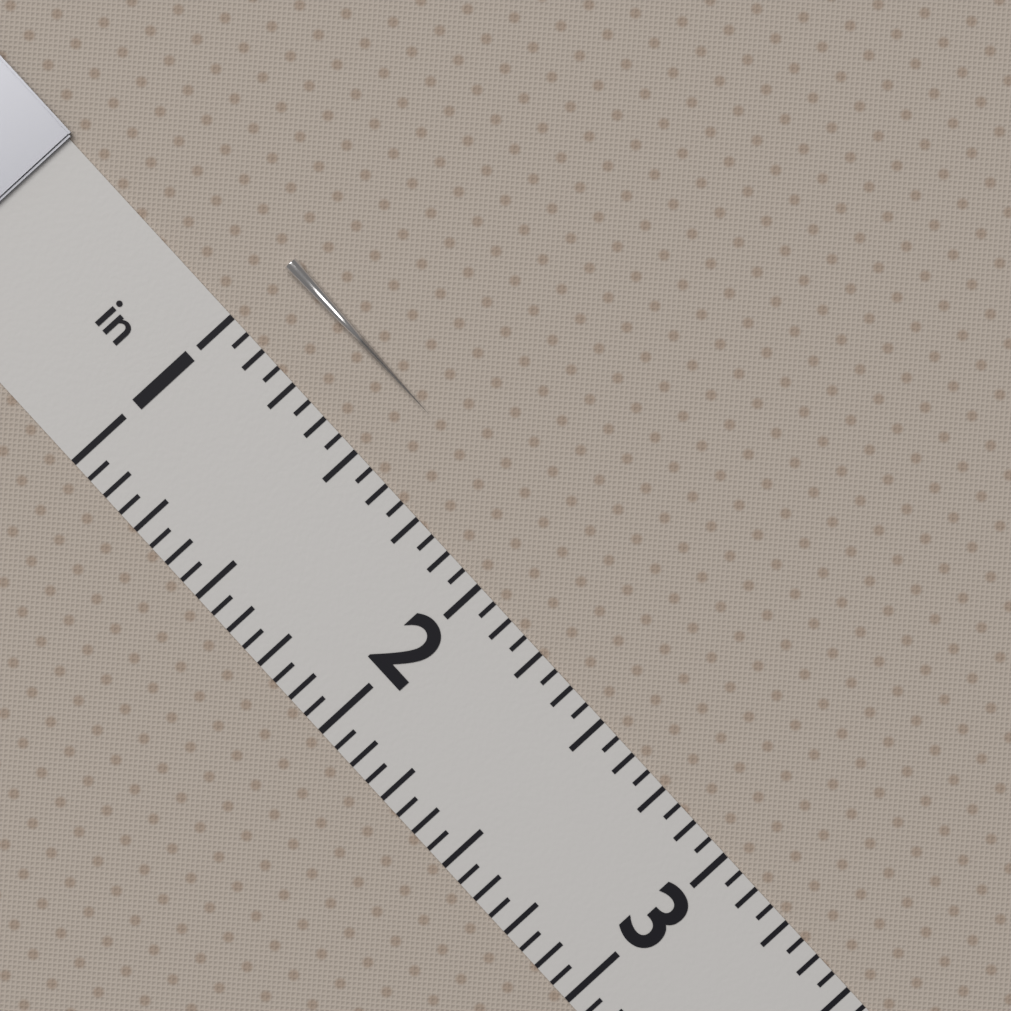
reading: 1.5625 in
